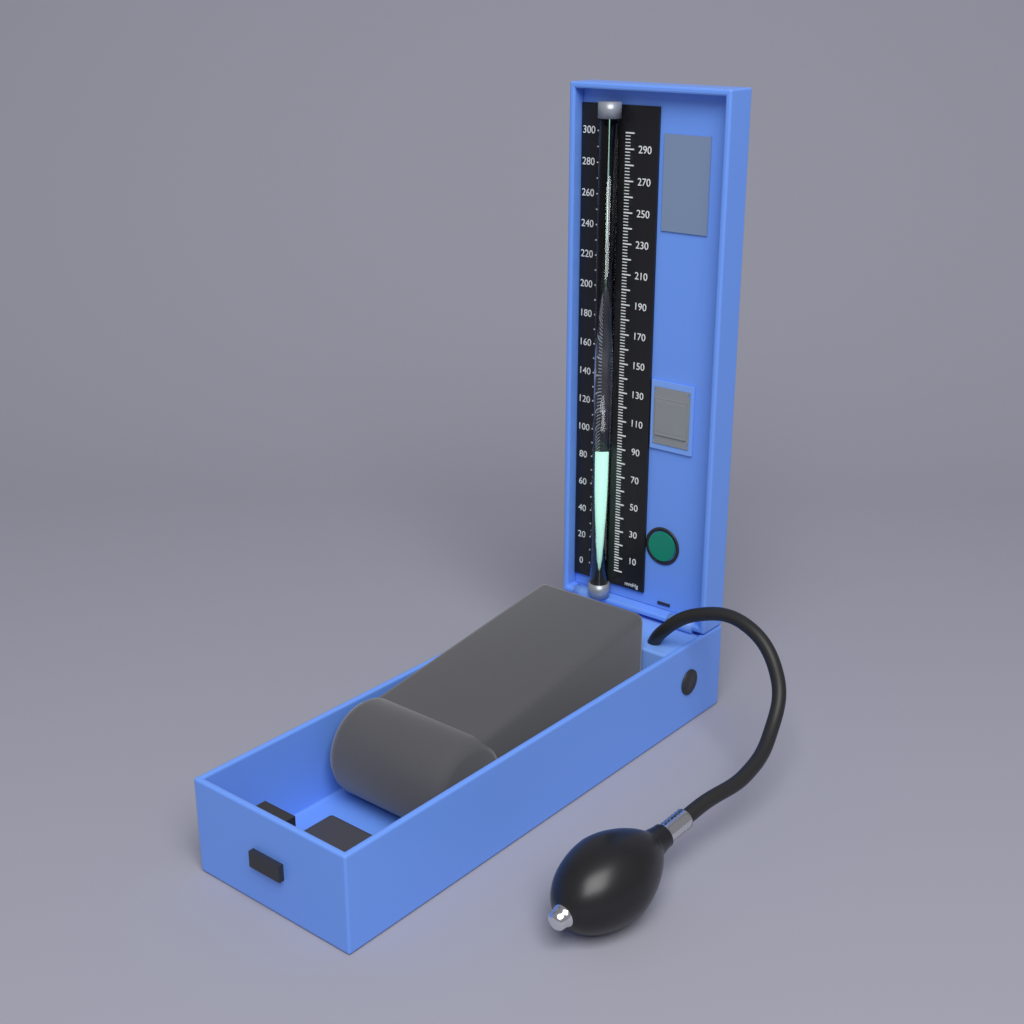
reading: 90 mmHg
